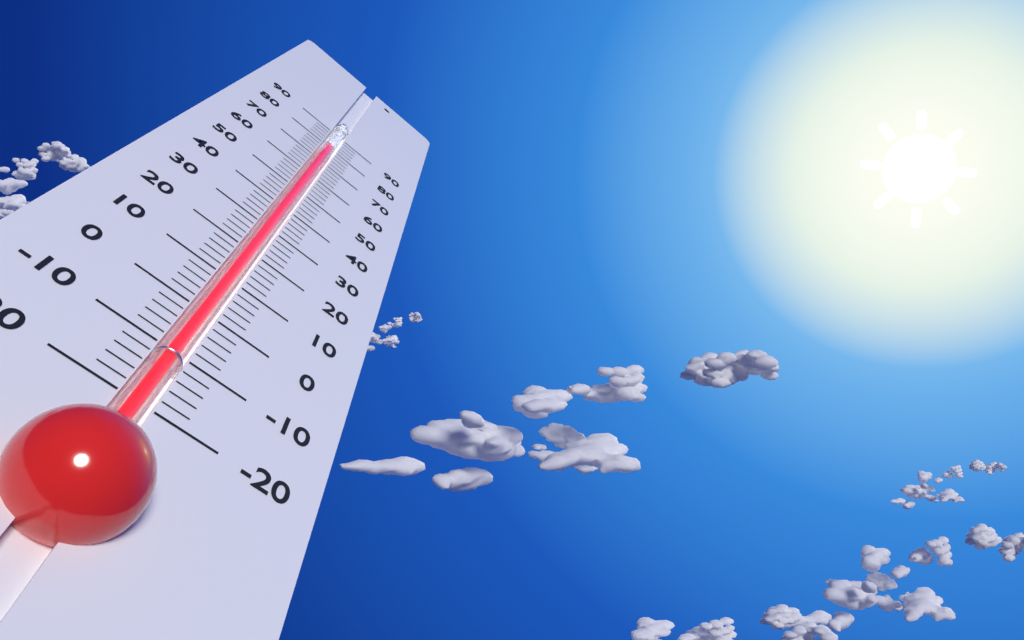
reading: 80 (no unit)
